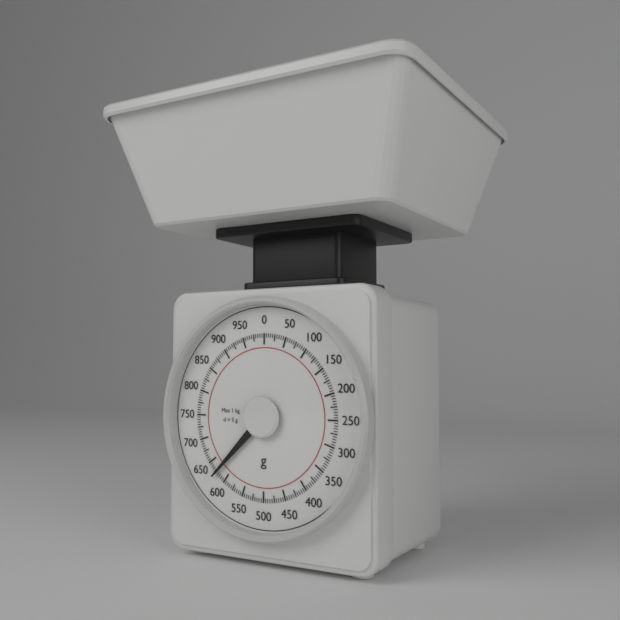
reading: 625 g
